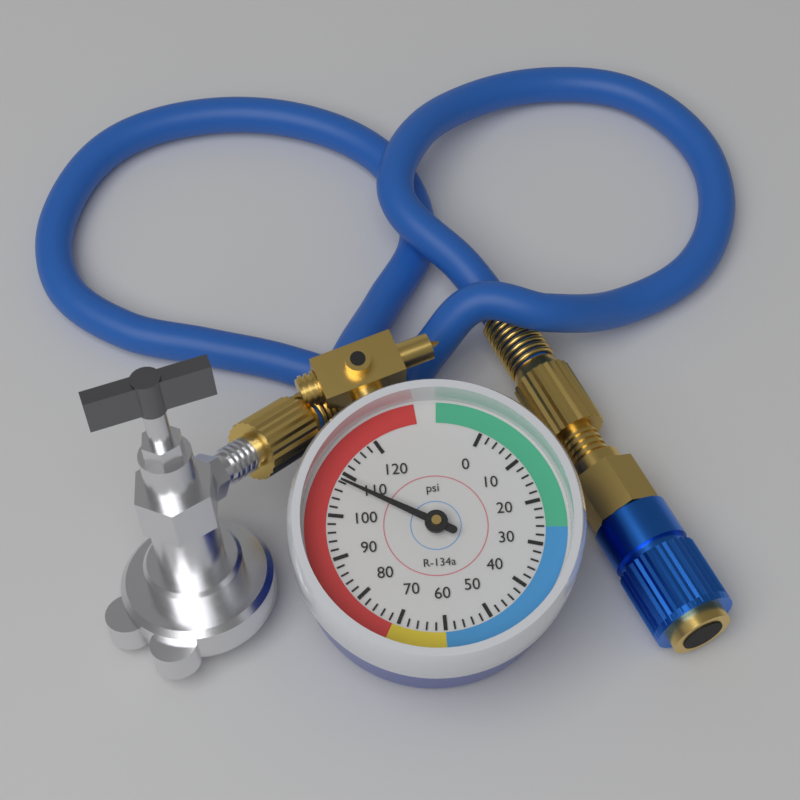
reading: 108 psi
